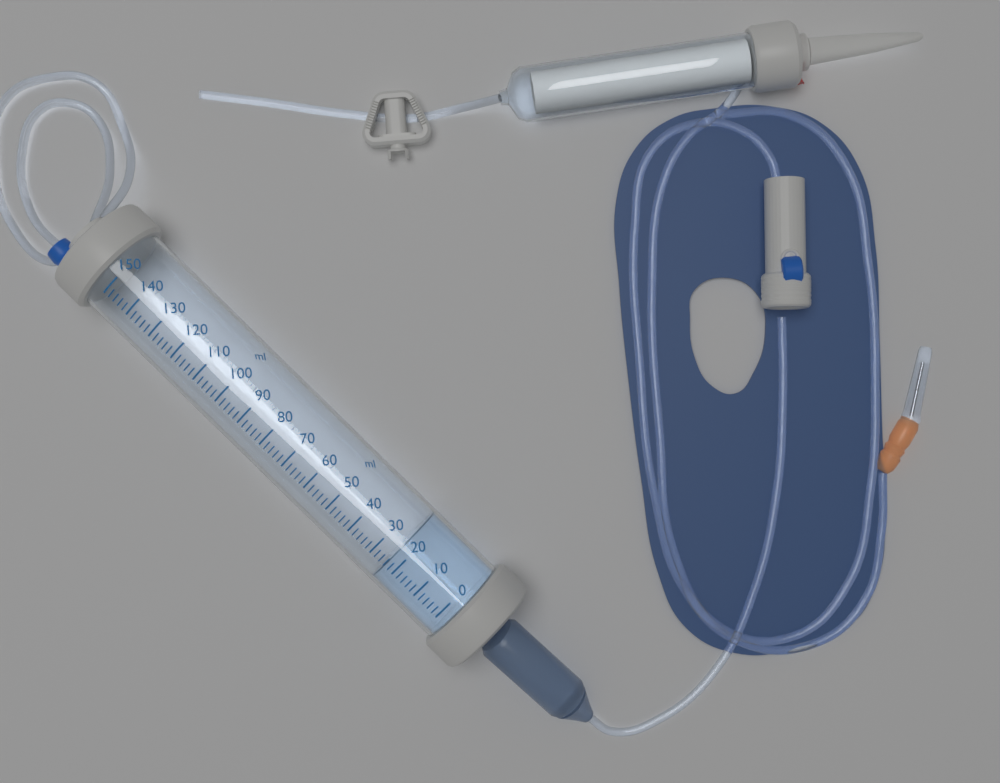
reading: 24 ml
